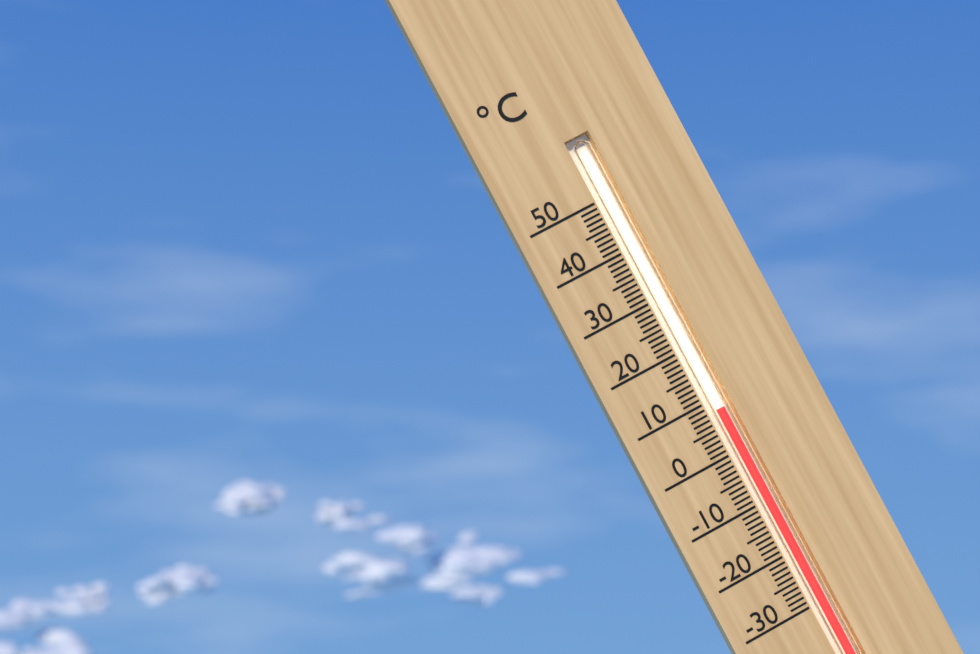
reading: 8 °C
